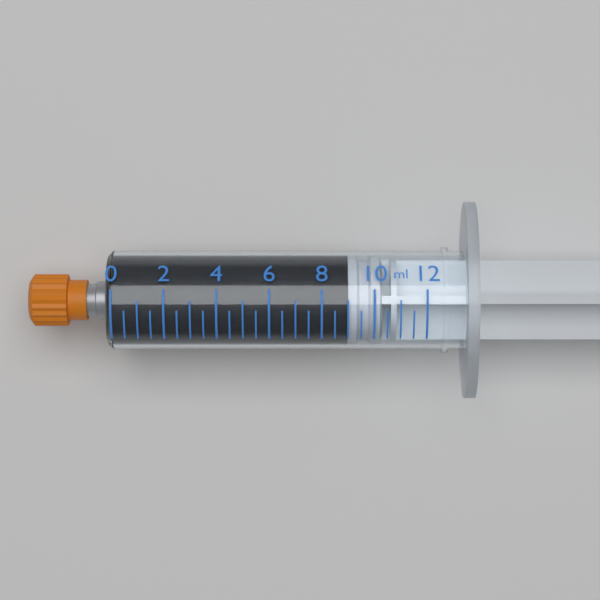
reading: 9.0 ml
